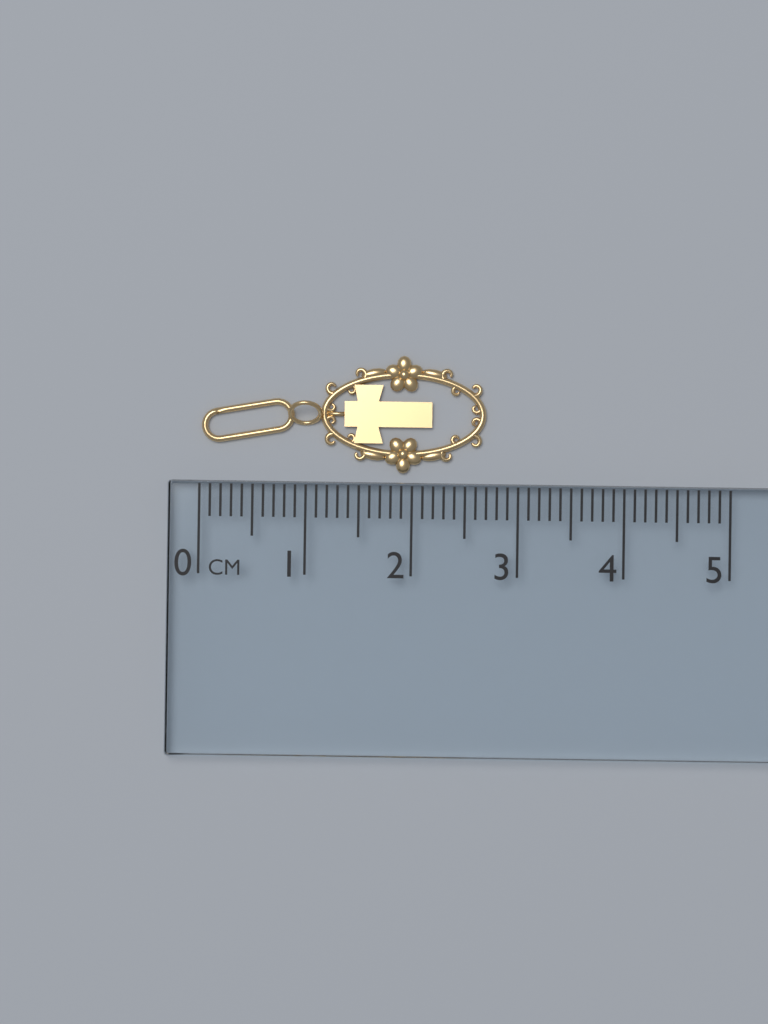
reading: 2.7 cm
